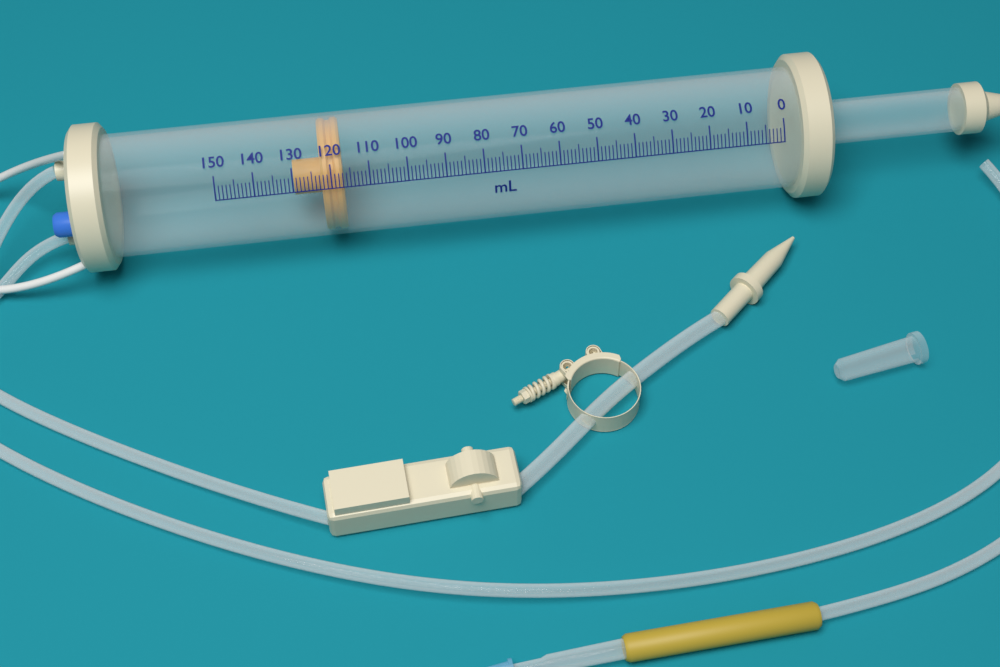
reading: 117 ml
